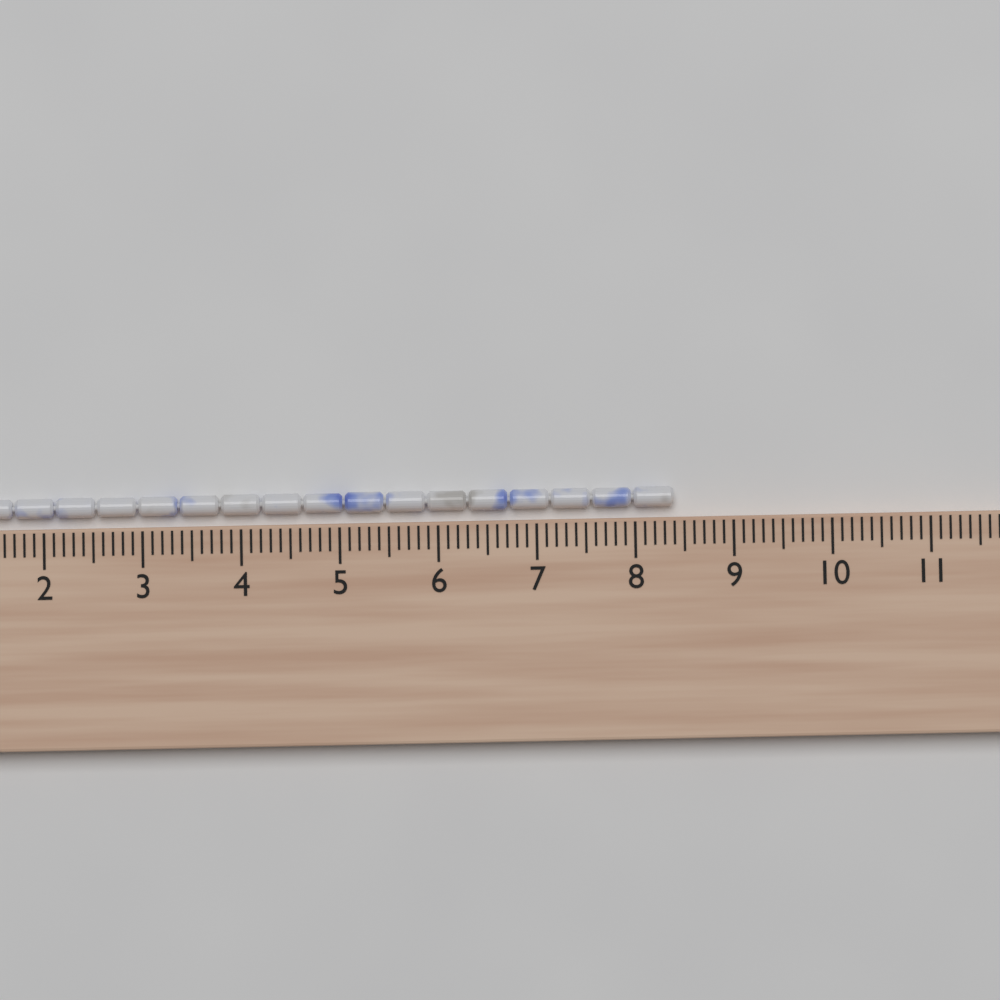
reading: 8.4 cm
